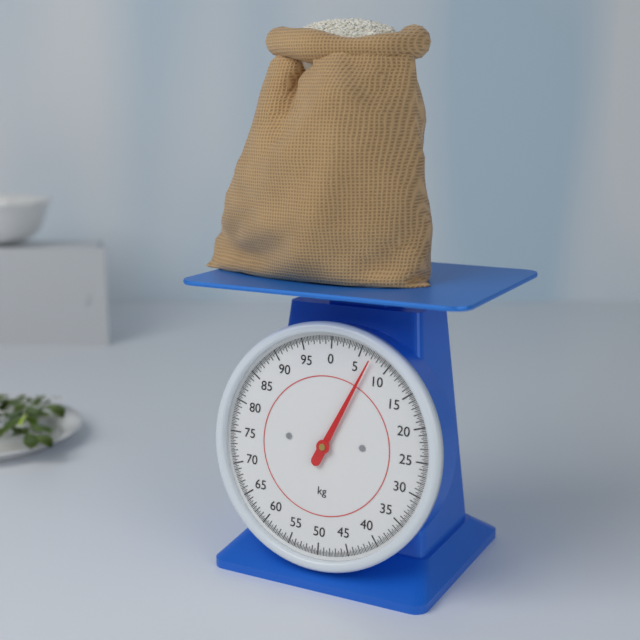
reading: 7.00 kg
